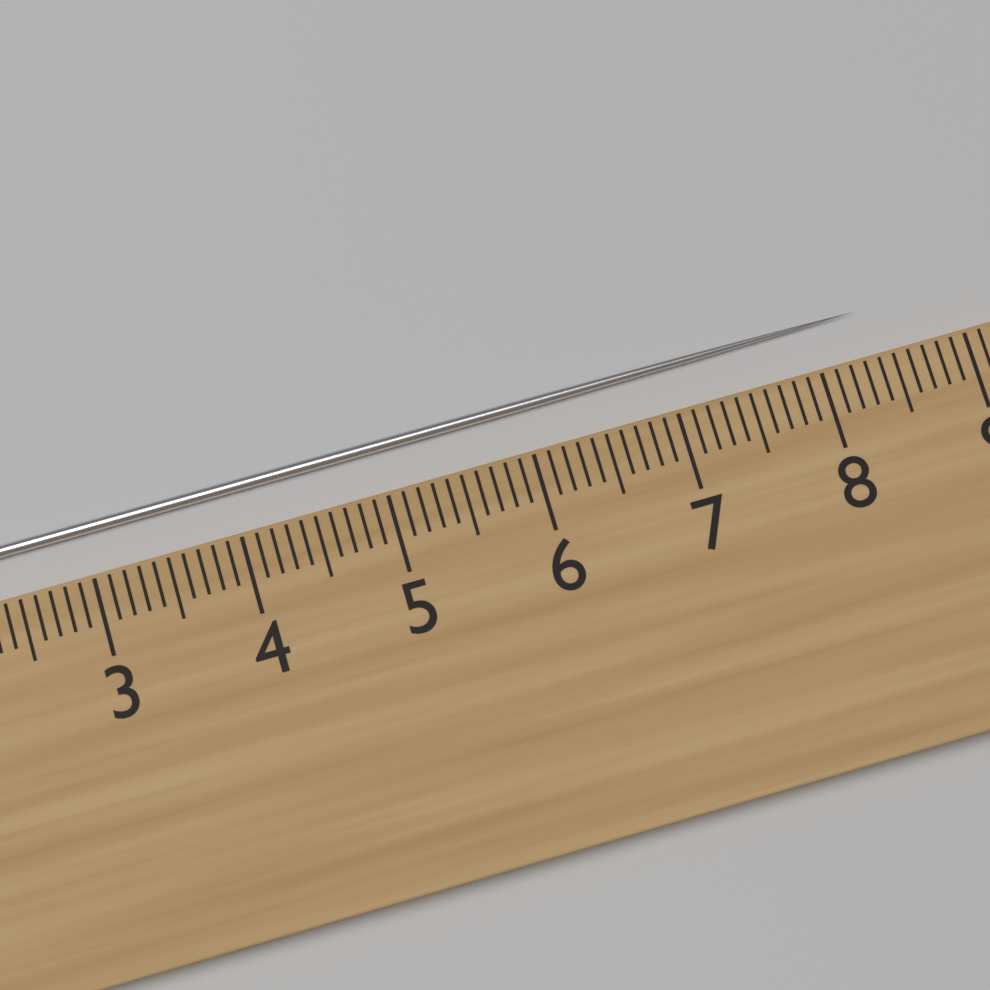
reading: 8.4 cm
